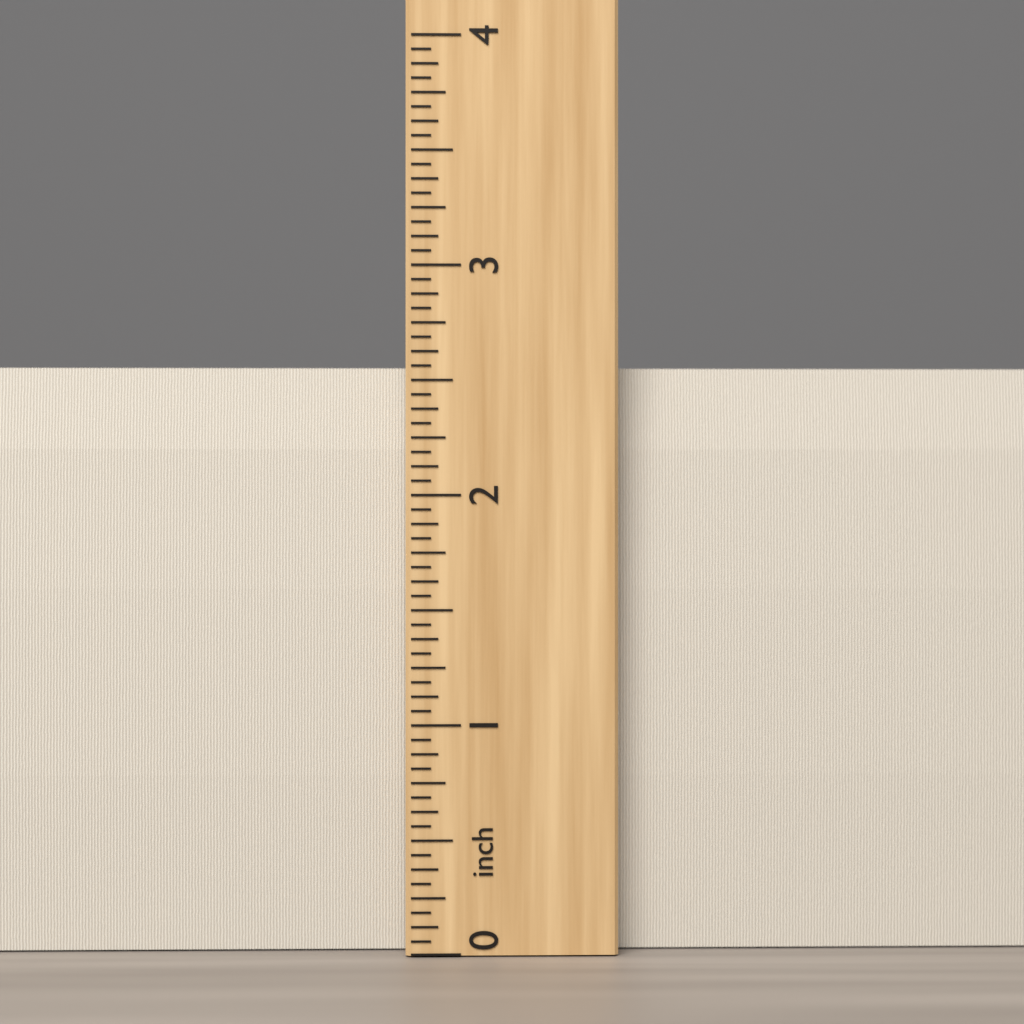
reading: 2.5625 inch
